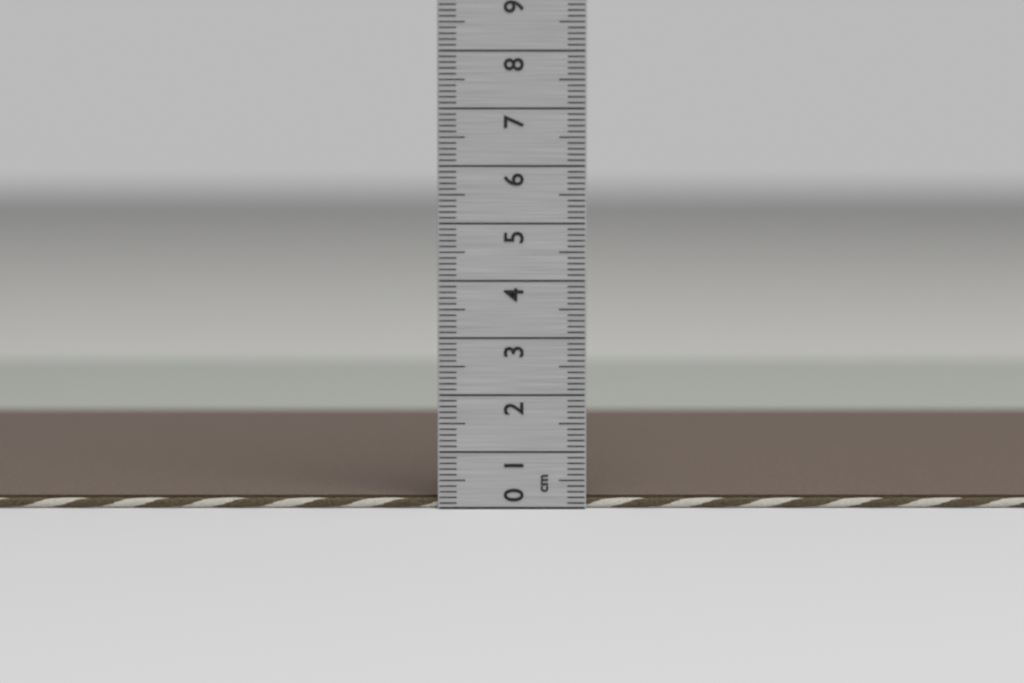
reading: 0.2 cm
